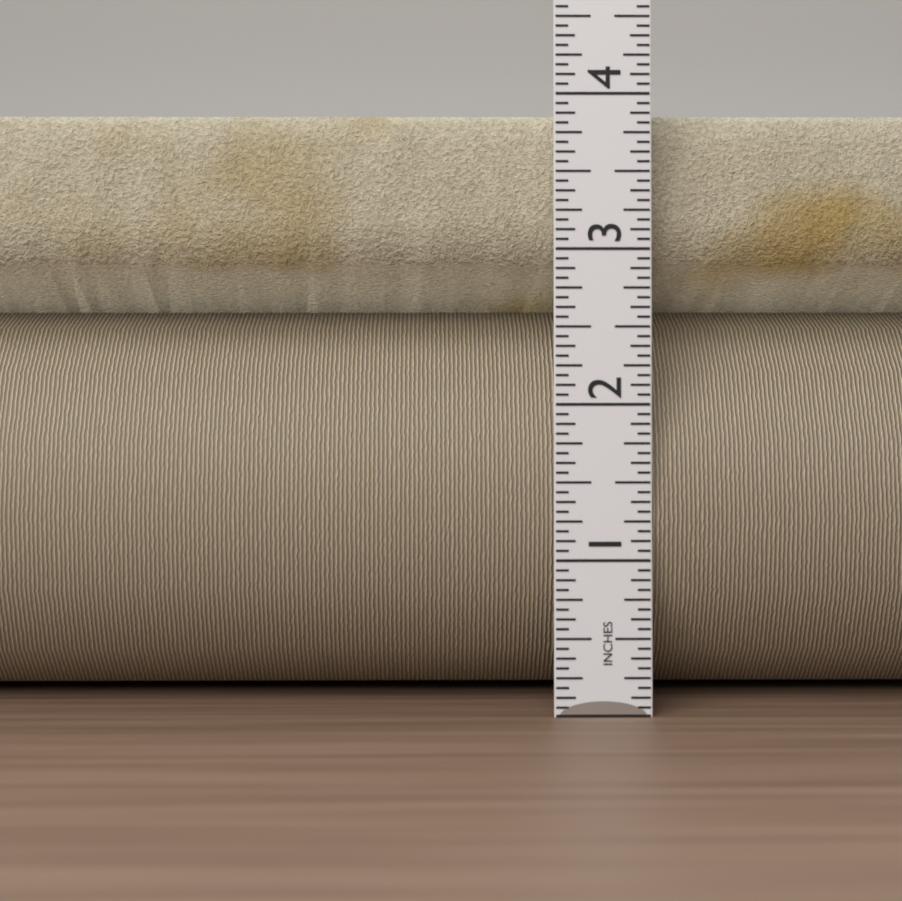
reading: 3.8750 in
